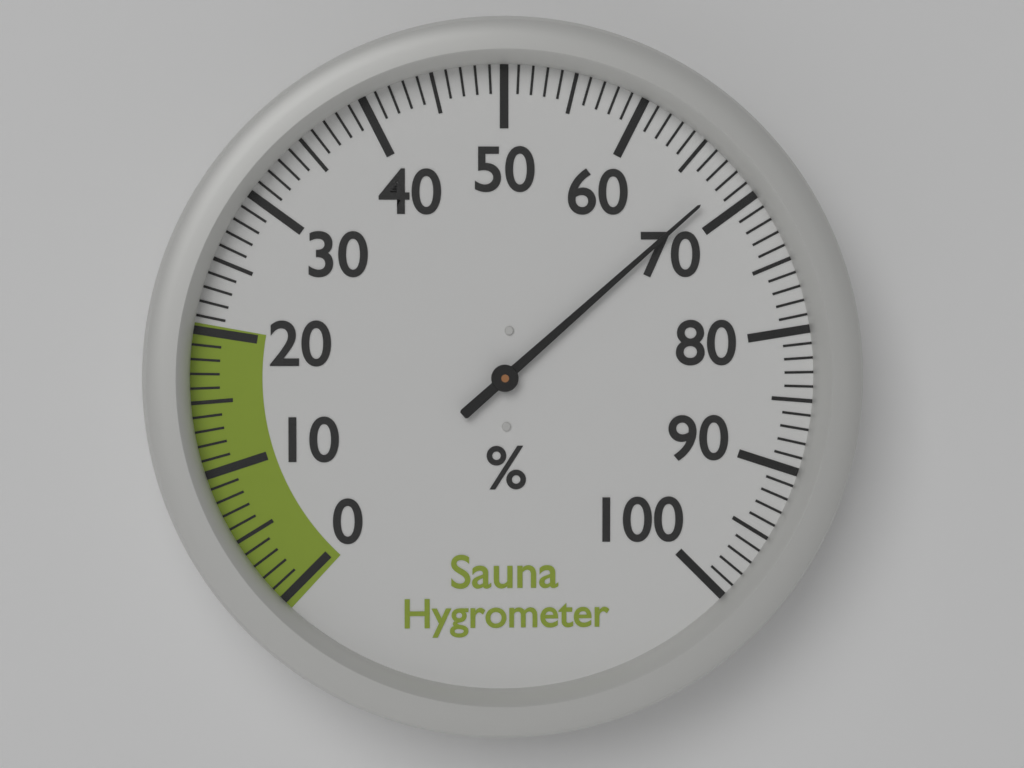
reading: 68 %
